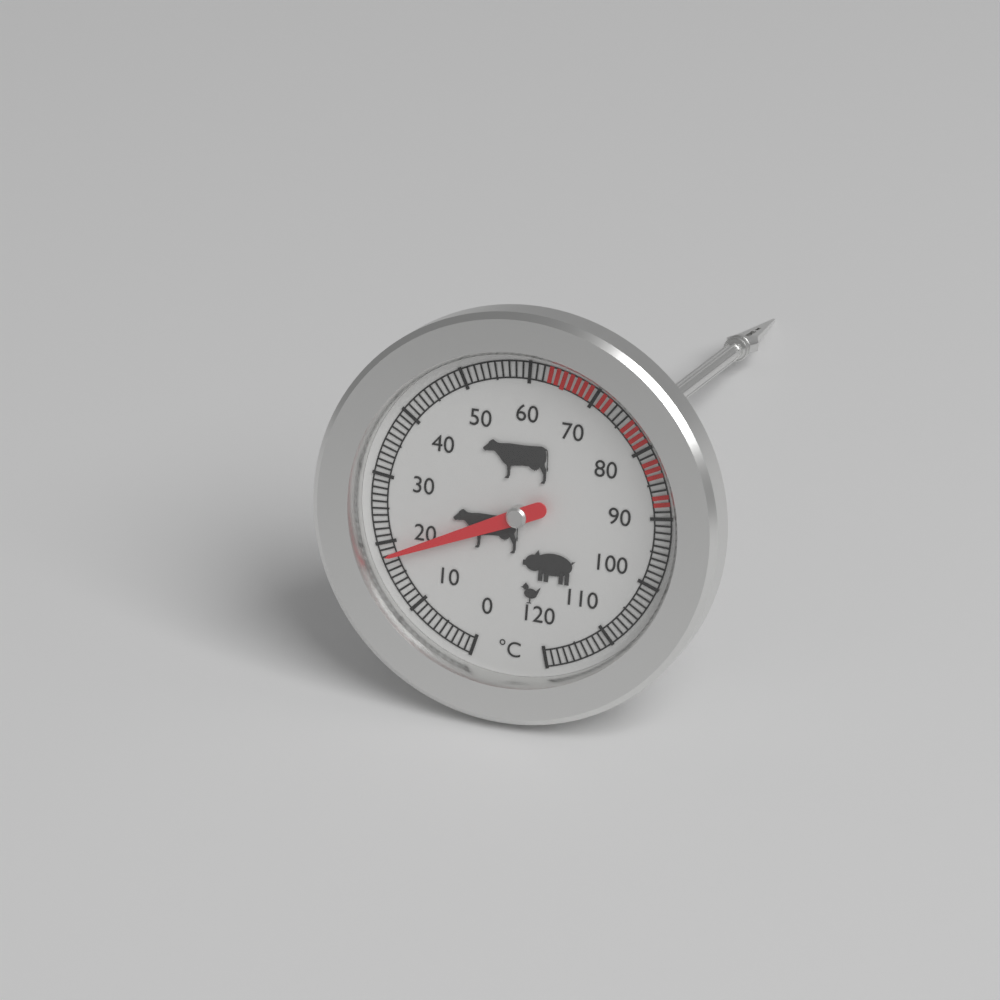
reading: 18 °C
